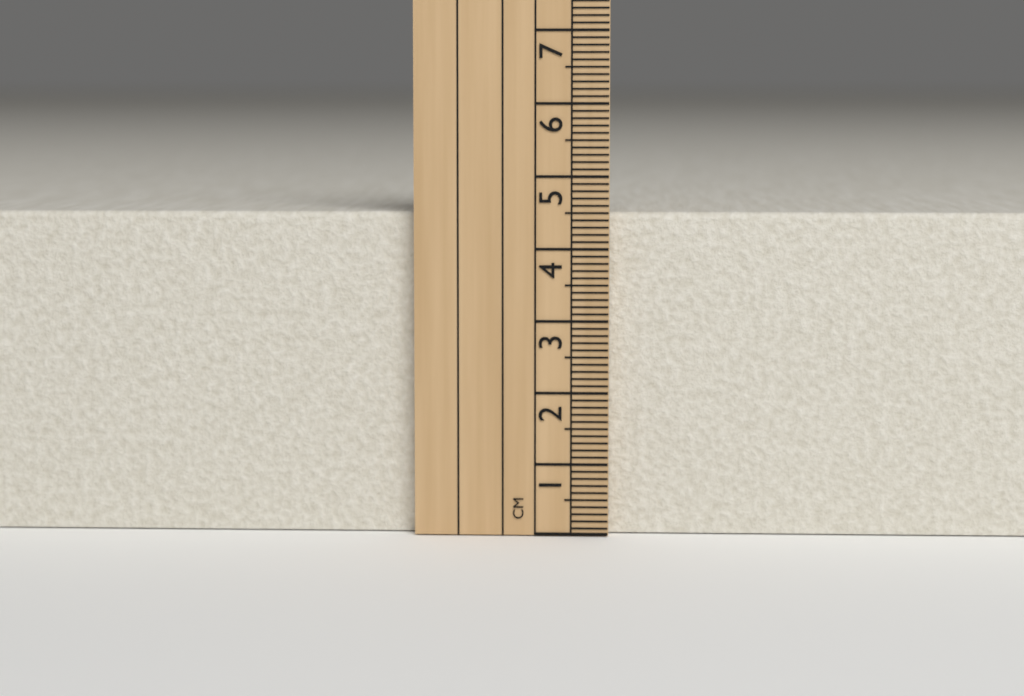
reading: 4.5 cm
